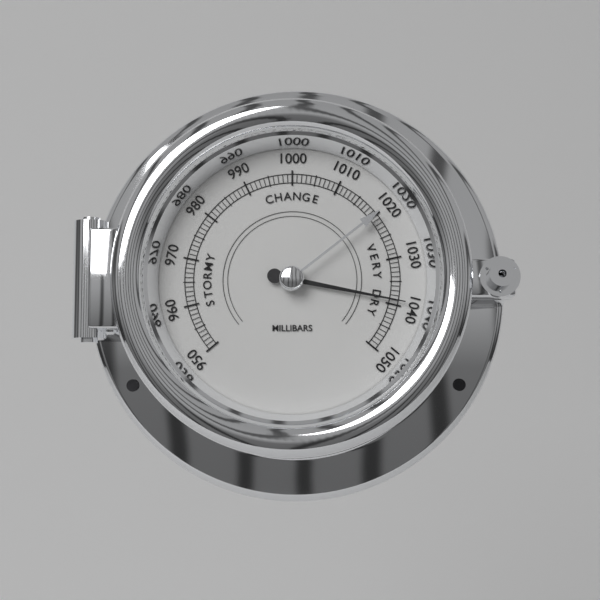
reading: 1039 mbar
